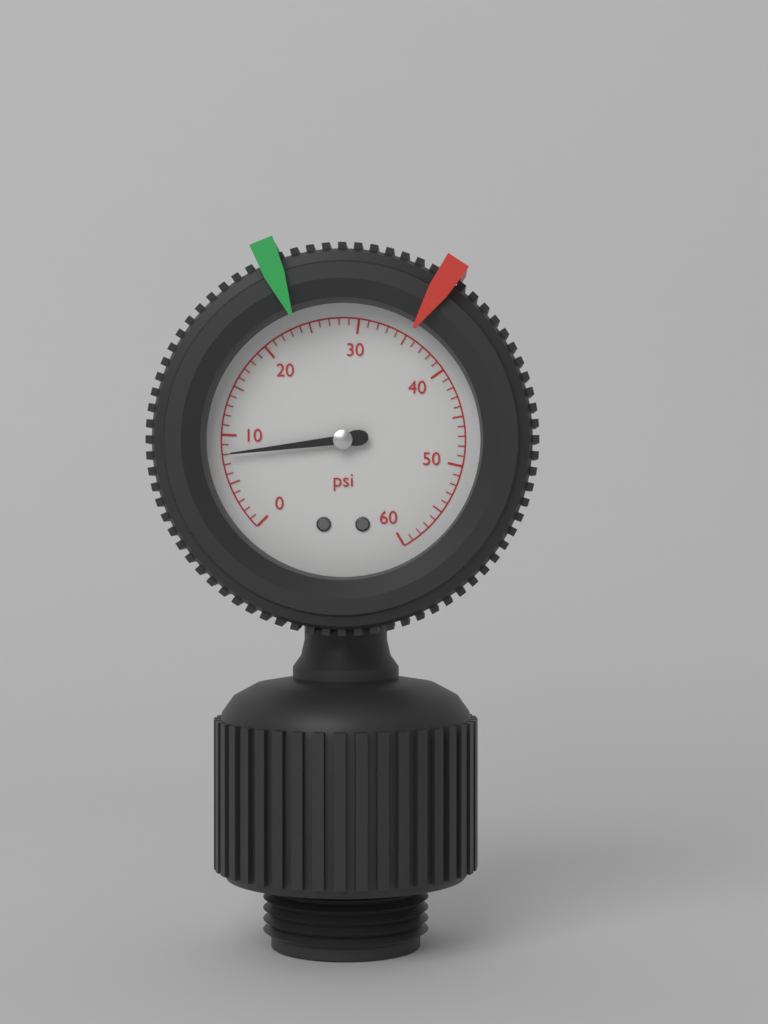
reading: 8 psi
